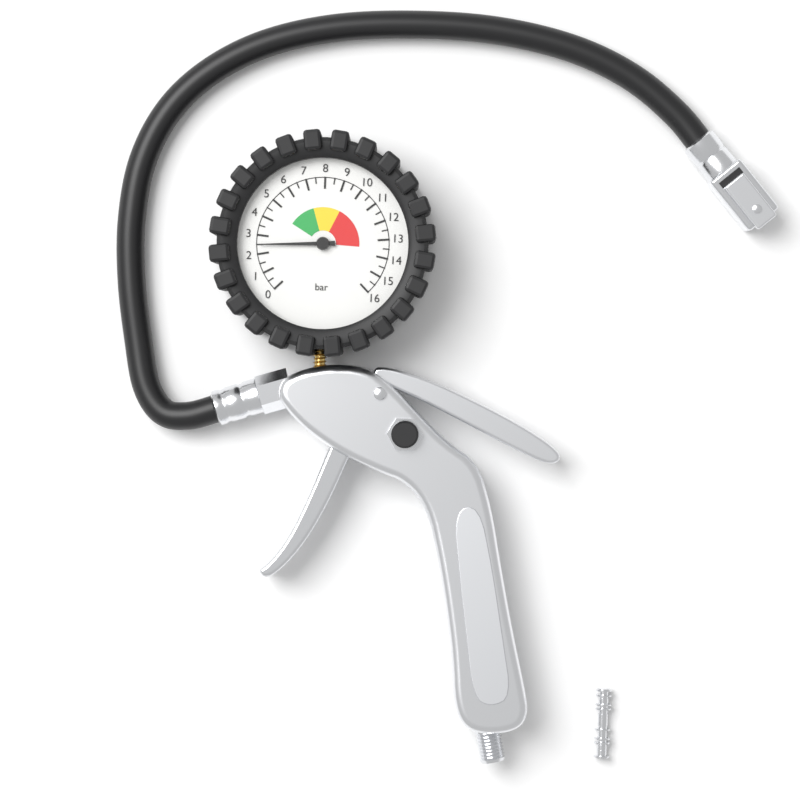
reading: 2.5 bar
